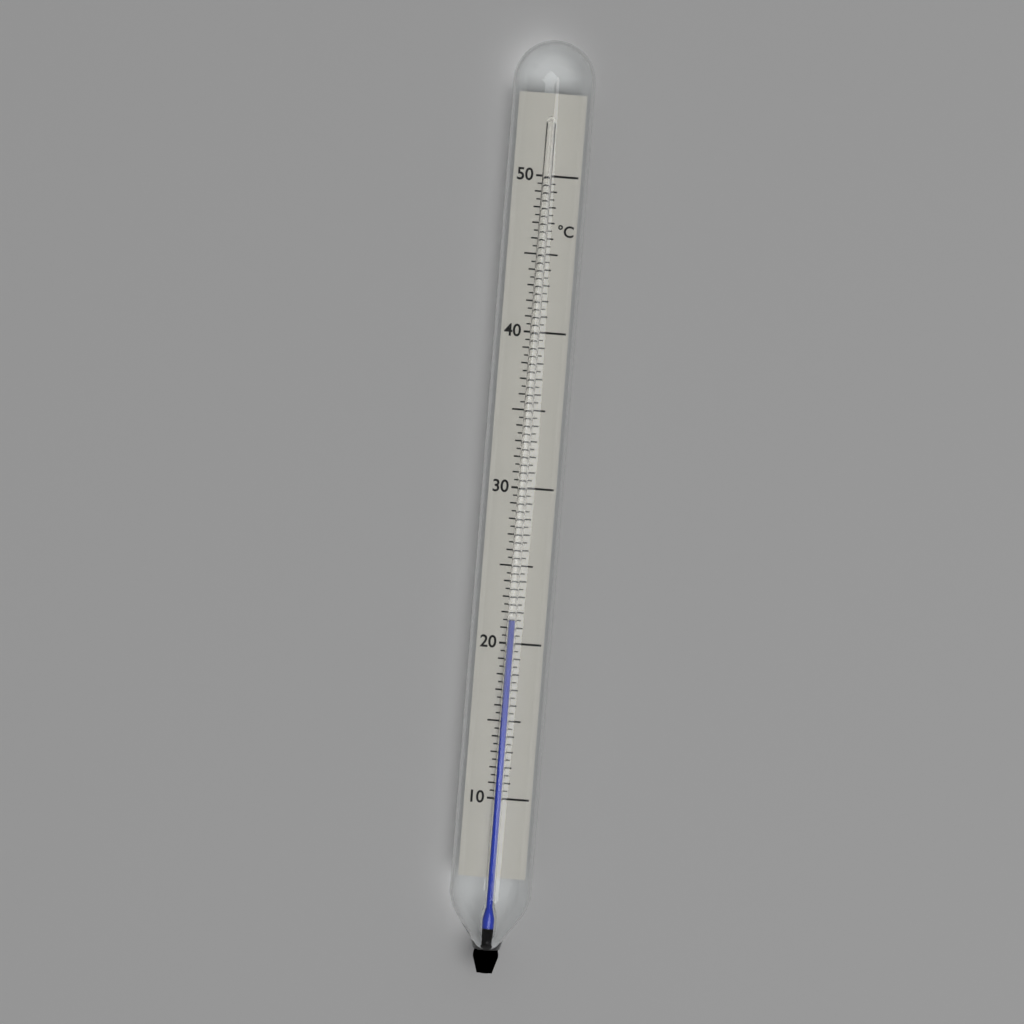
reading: 21.5 °C
